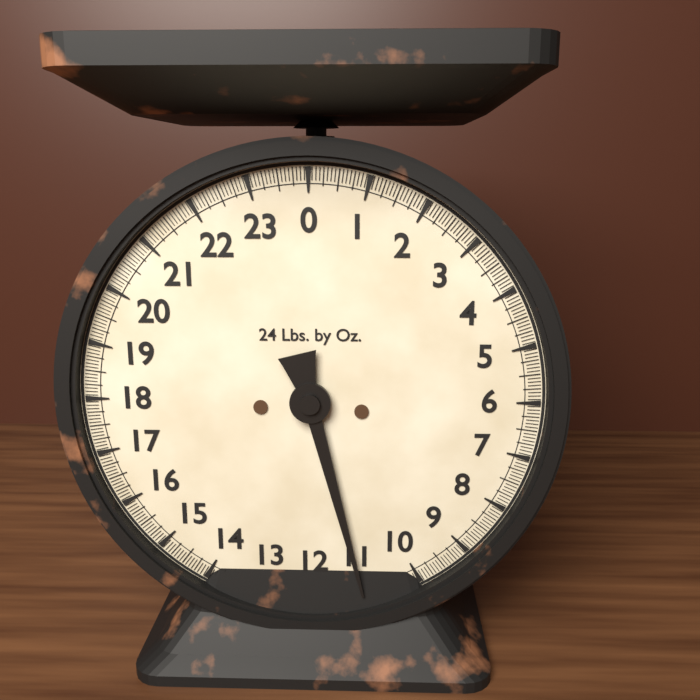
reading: 11.0625 lb
